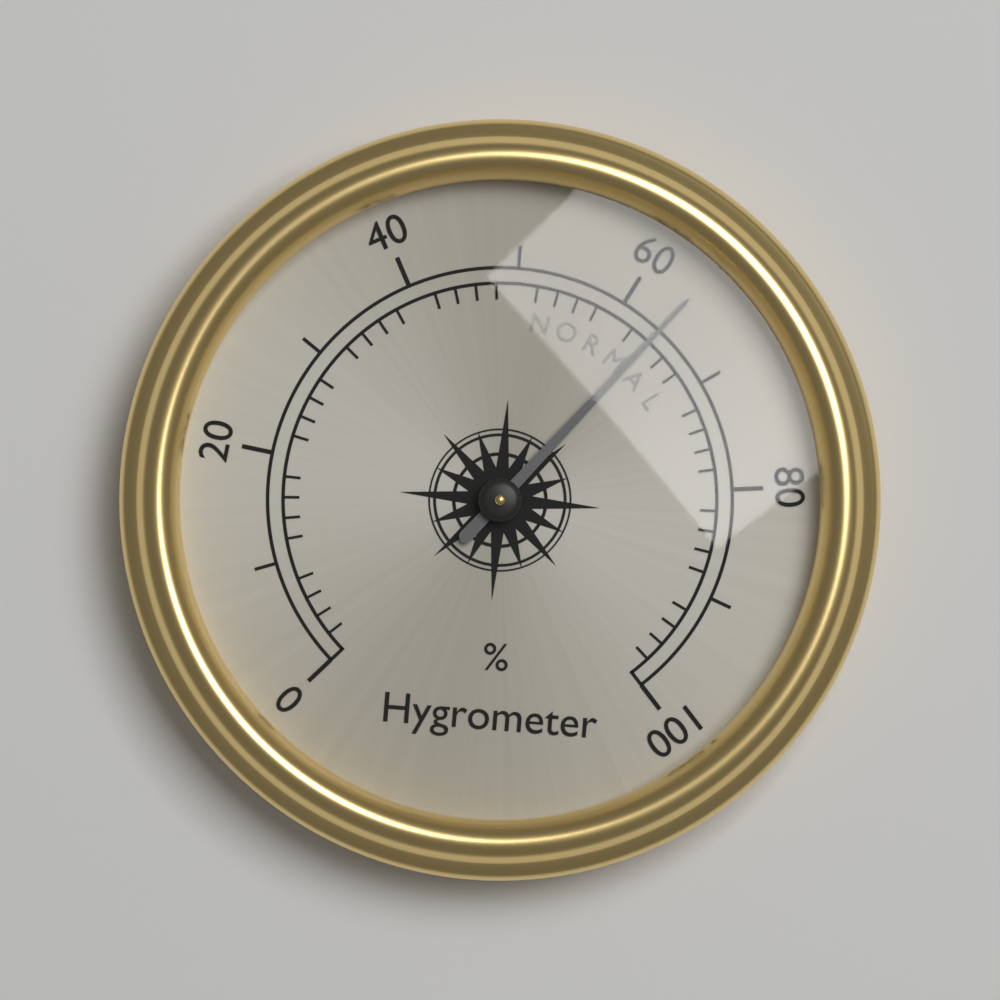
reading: 64 %
